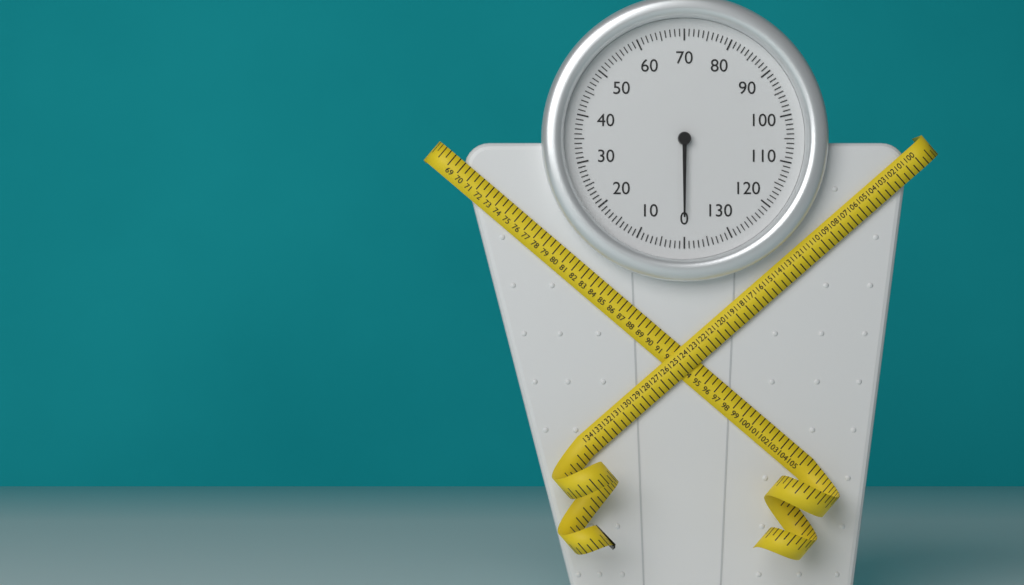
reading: 0 (no unit)
